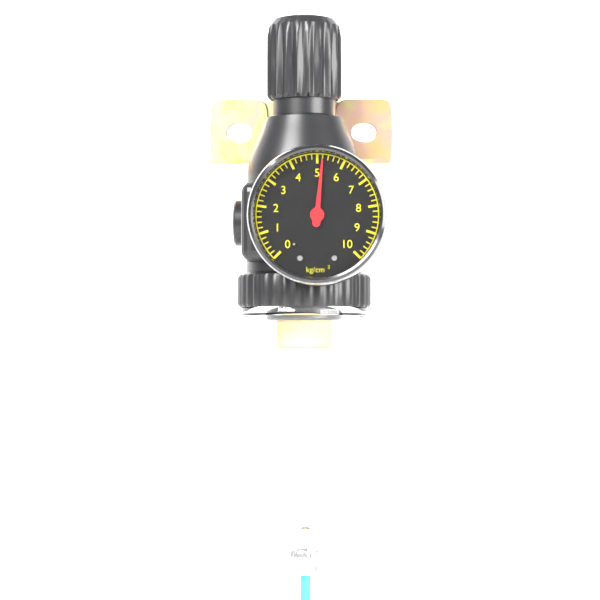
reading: 5.2 kg/cm²
